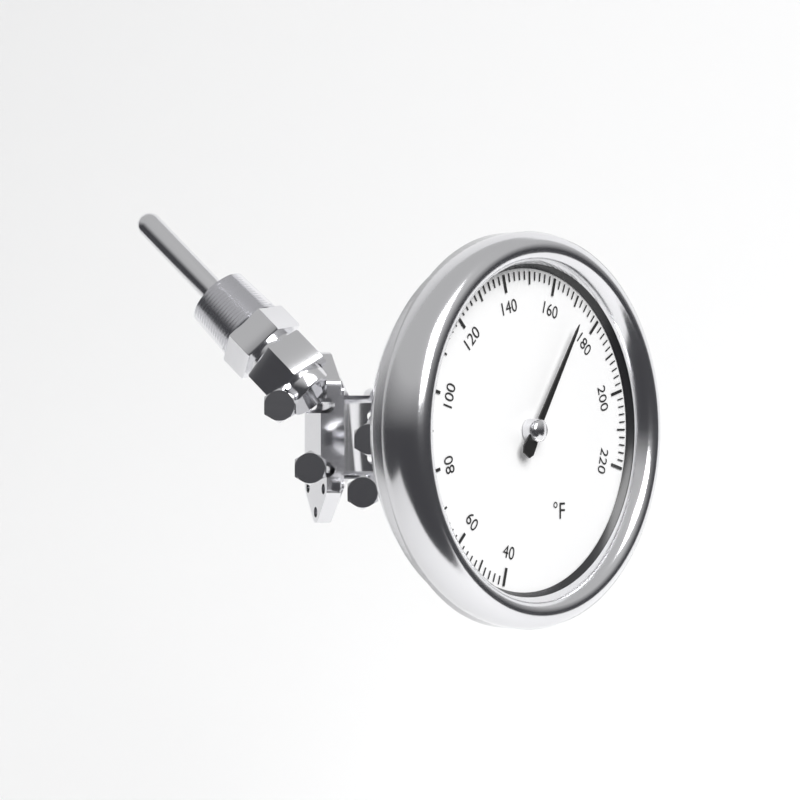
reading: 172 °F
